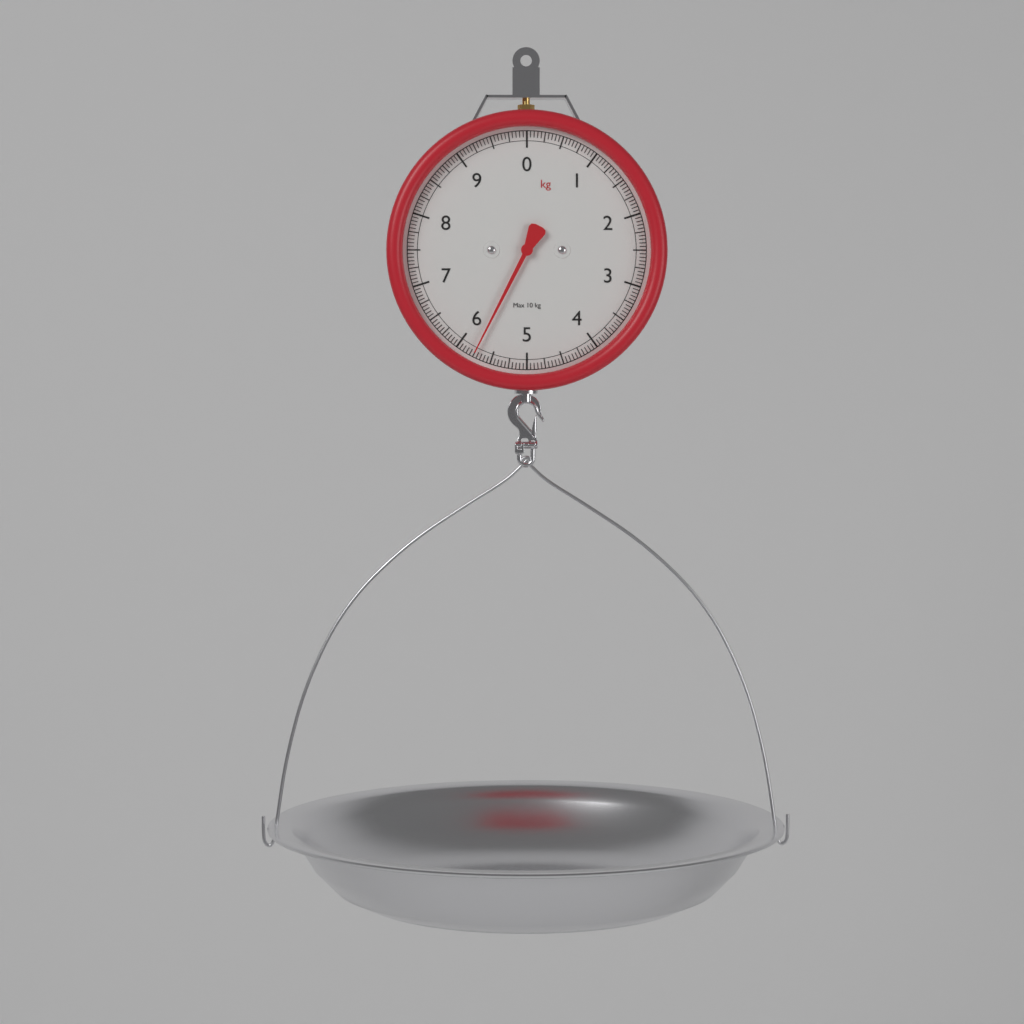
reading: 5.75 kg
